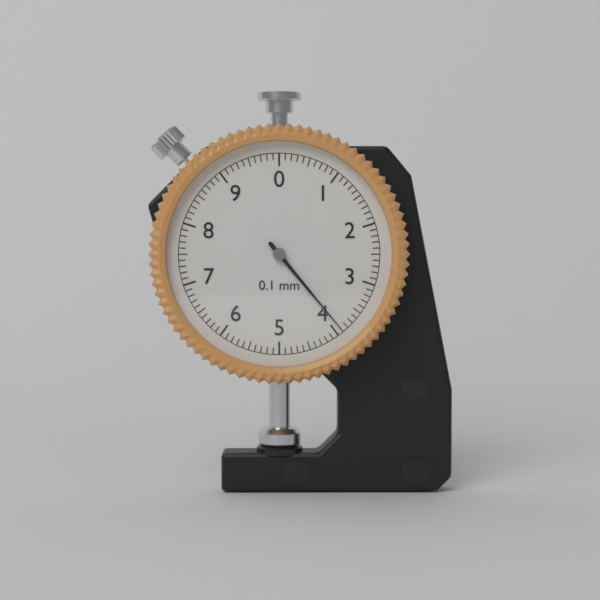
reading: 3.9 mm
